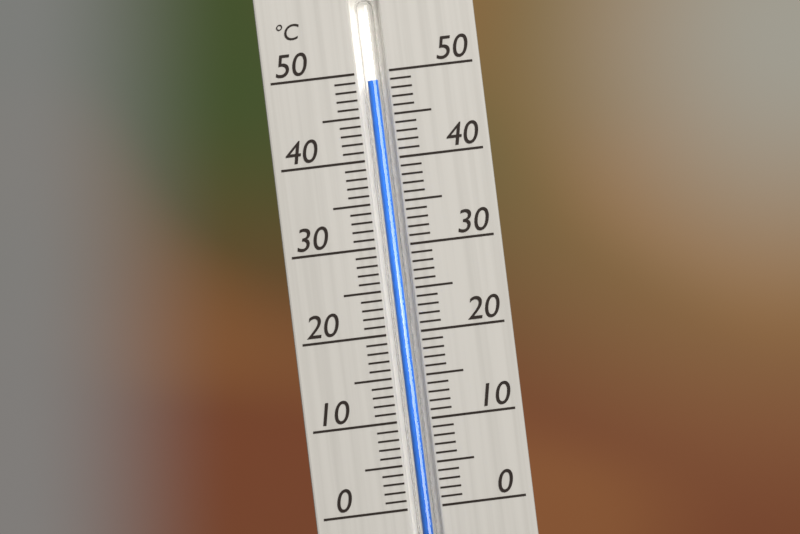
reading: 49 °C
